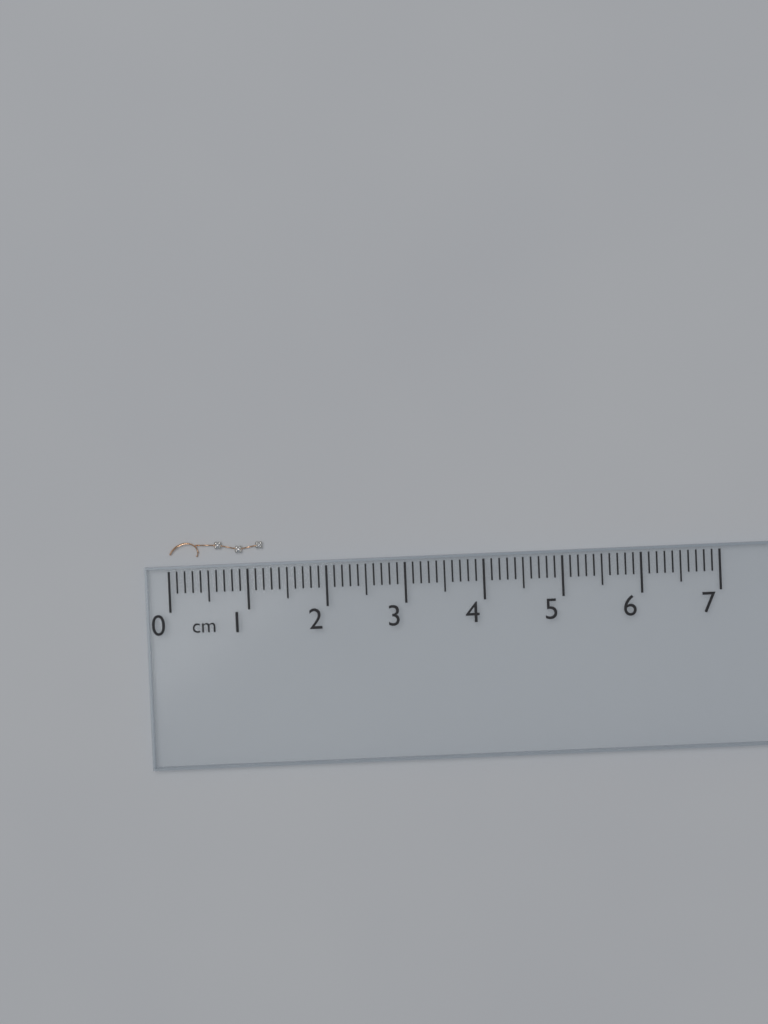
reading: 1.2 cm
